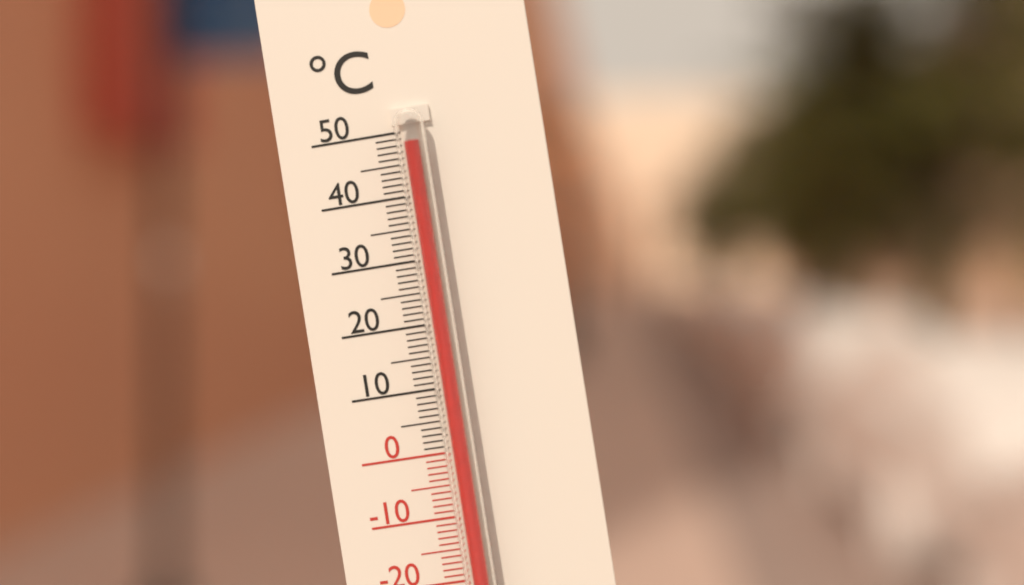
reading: 48 °C
